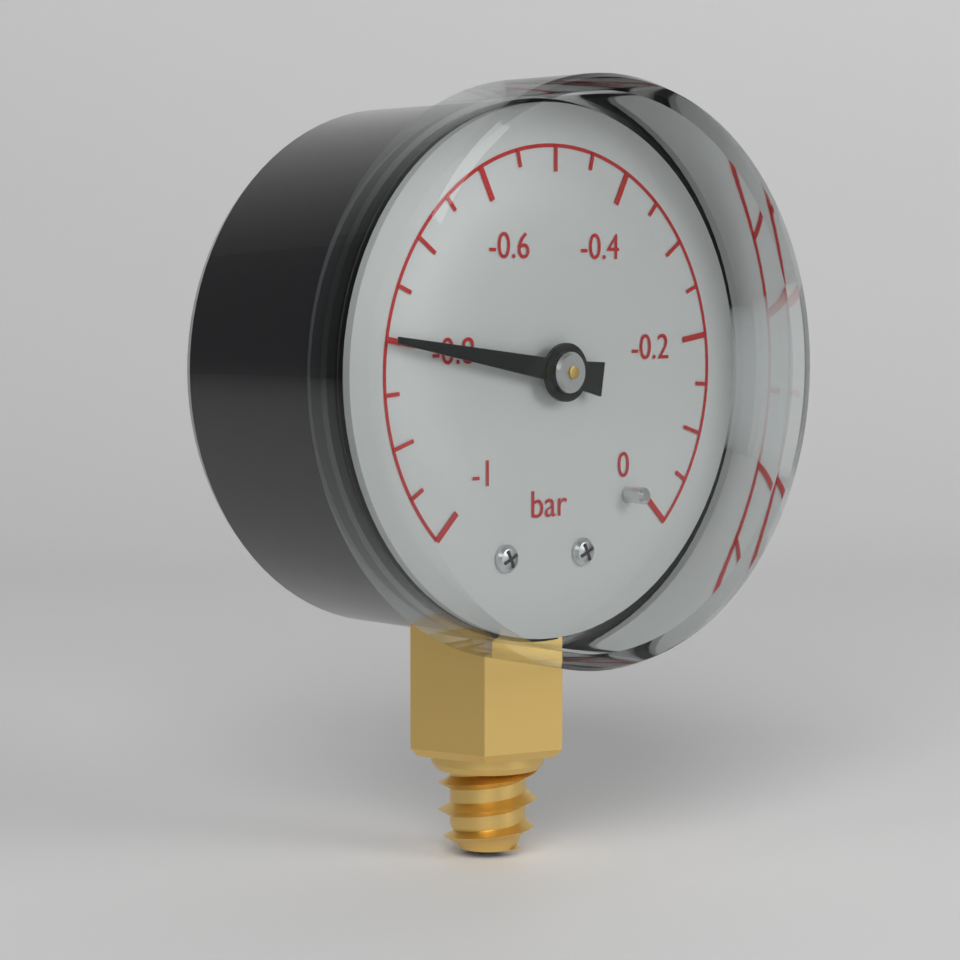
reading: -0.80 bar
